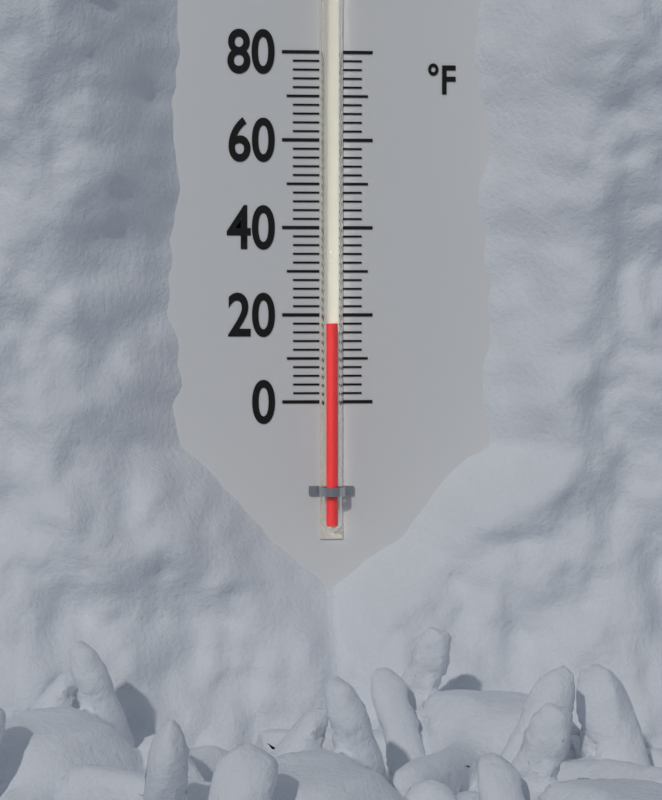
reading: 18 °F
